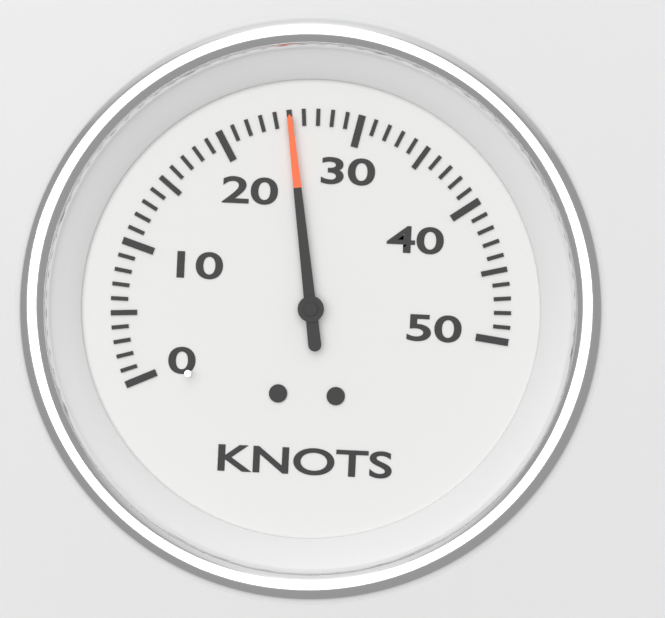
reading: 25 knots
